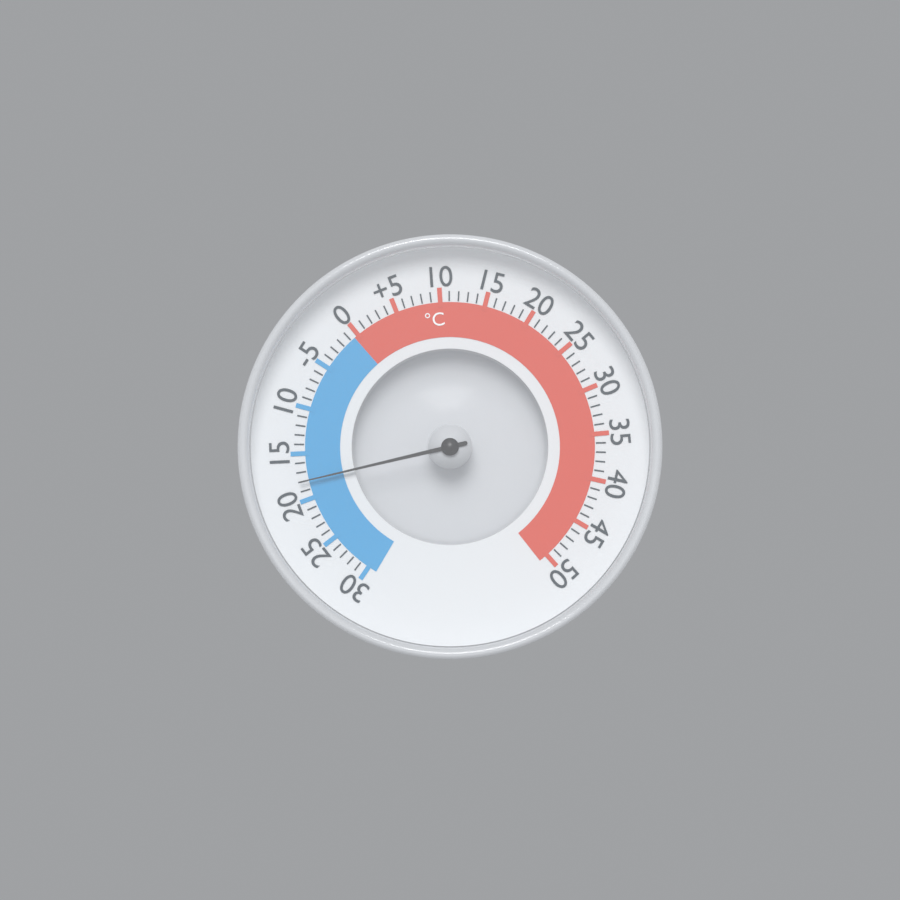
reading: -18 °C
